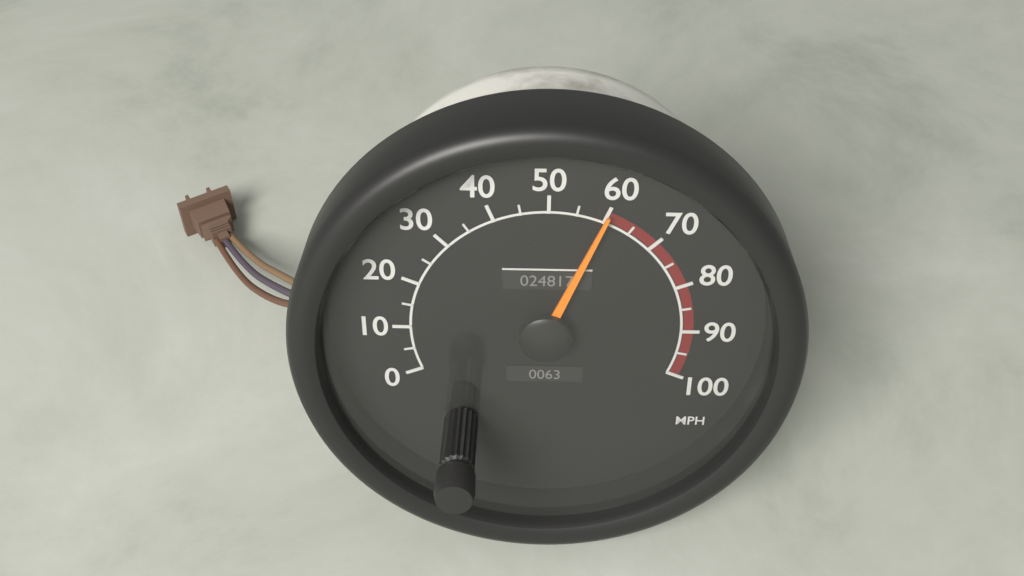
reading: 60 MPH
